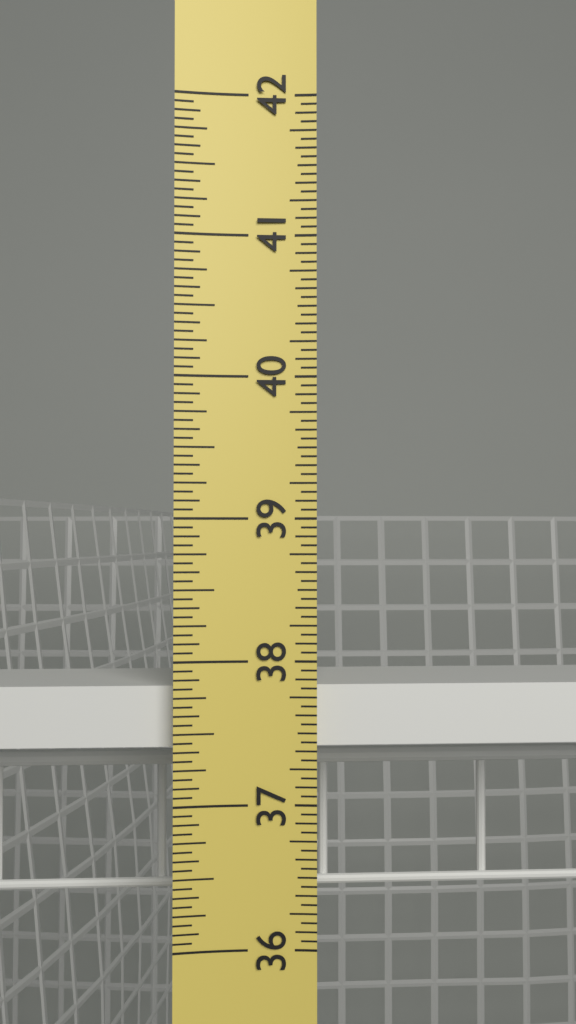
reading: 37.8125 in
